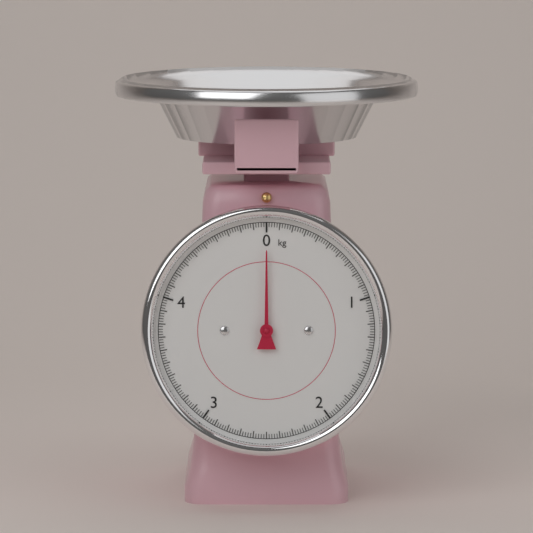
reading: 0.00 kg
